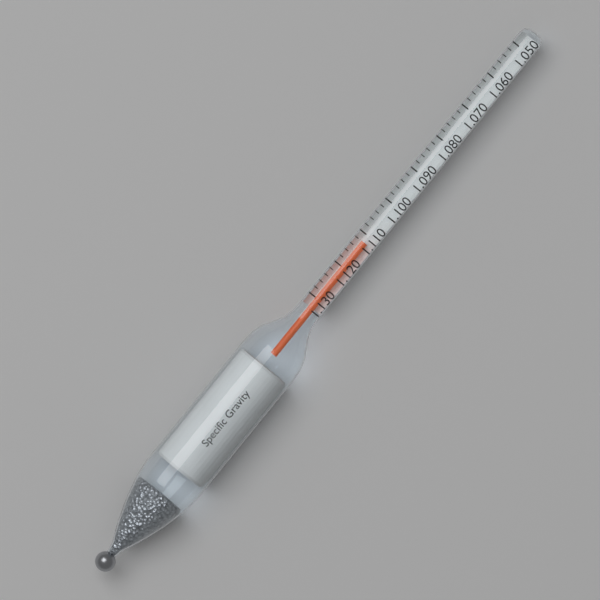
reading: 1.112 (no unit)
